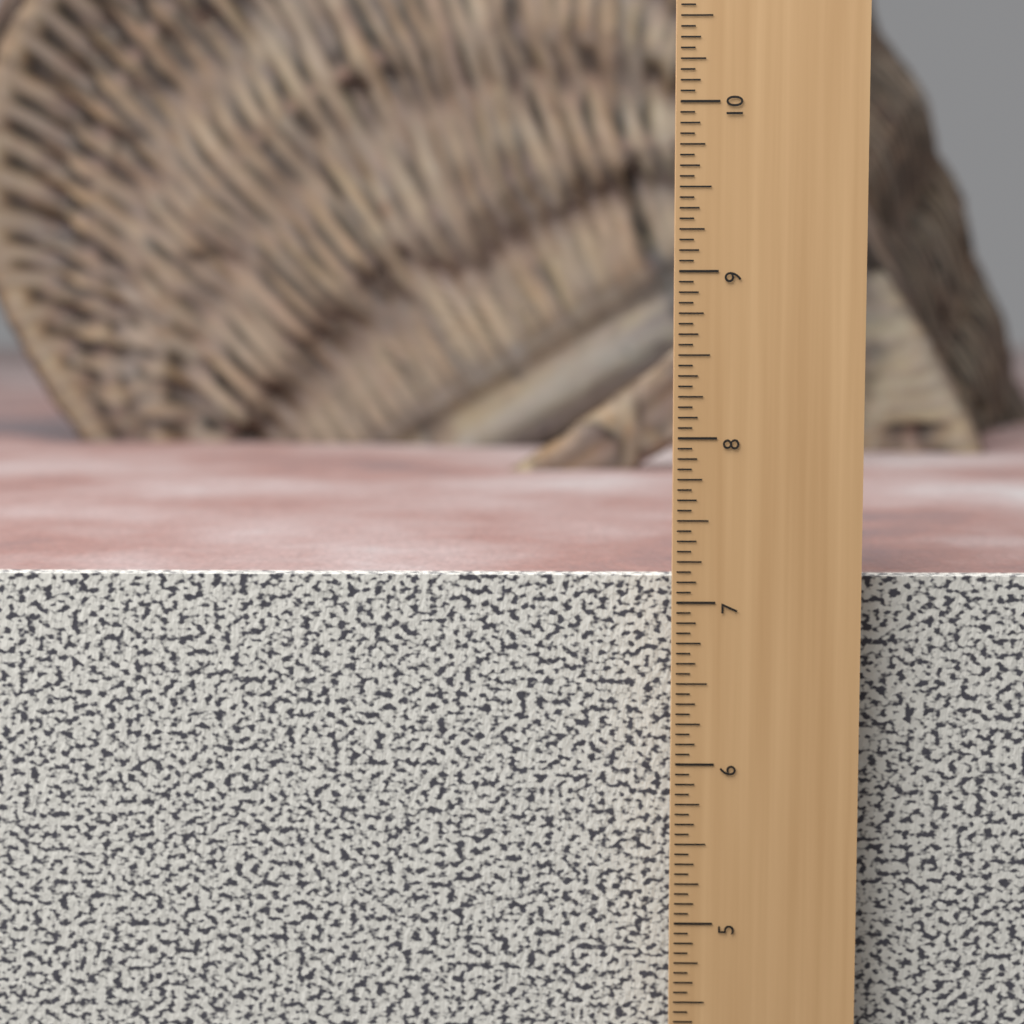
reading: 7.1250 in
